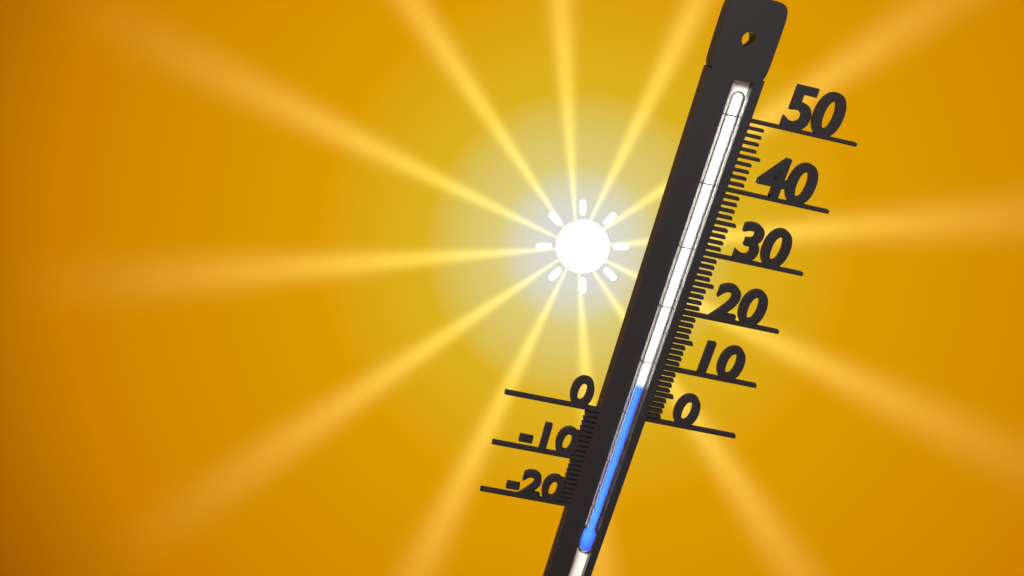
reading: 6 (no unit)
